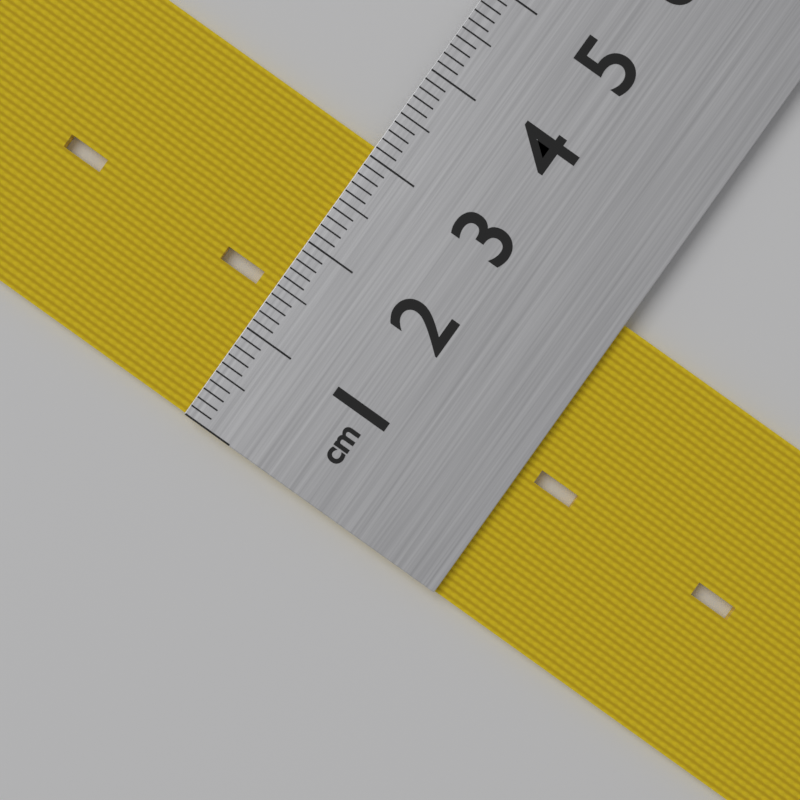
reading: 3.1 cm
